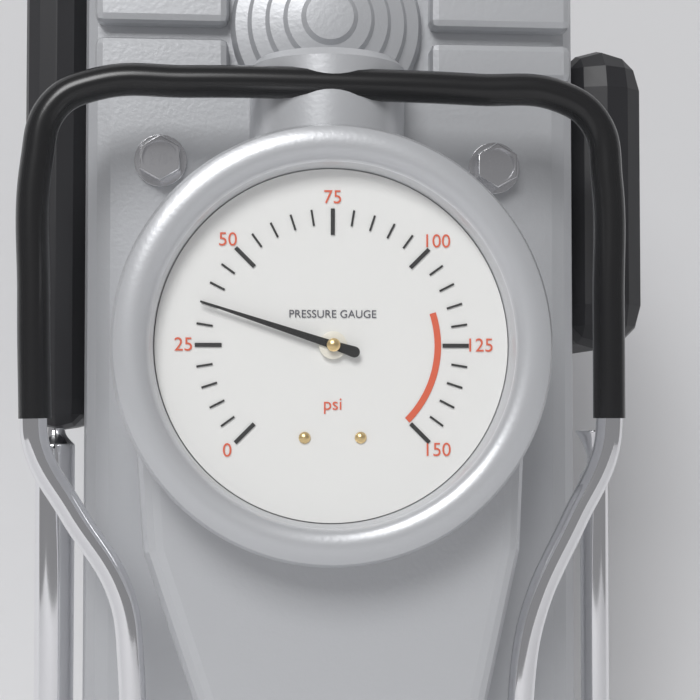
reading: 35 psi
